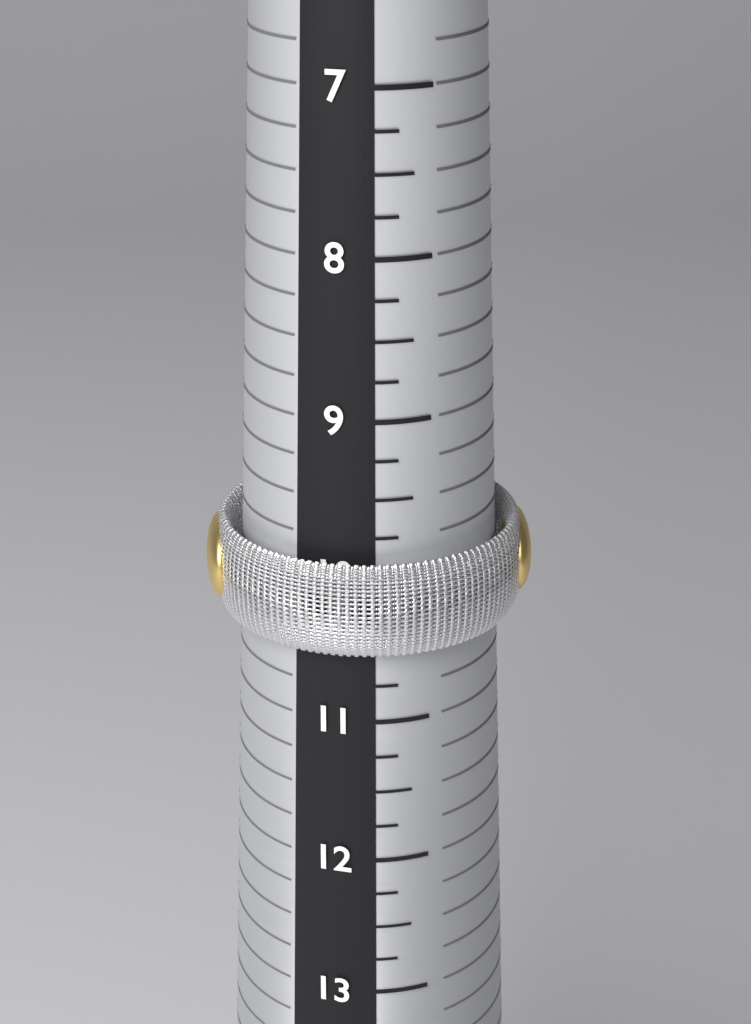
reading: 10.50 (no unit)
